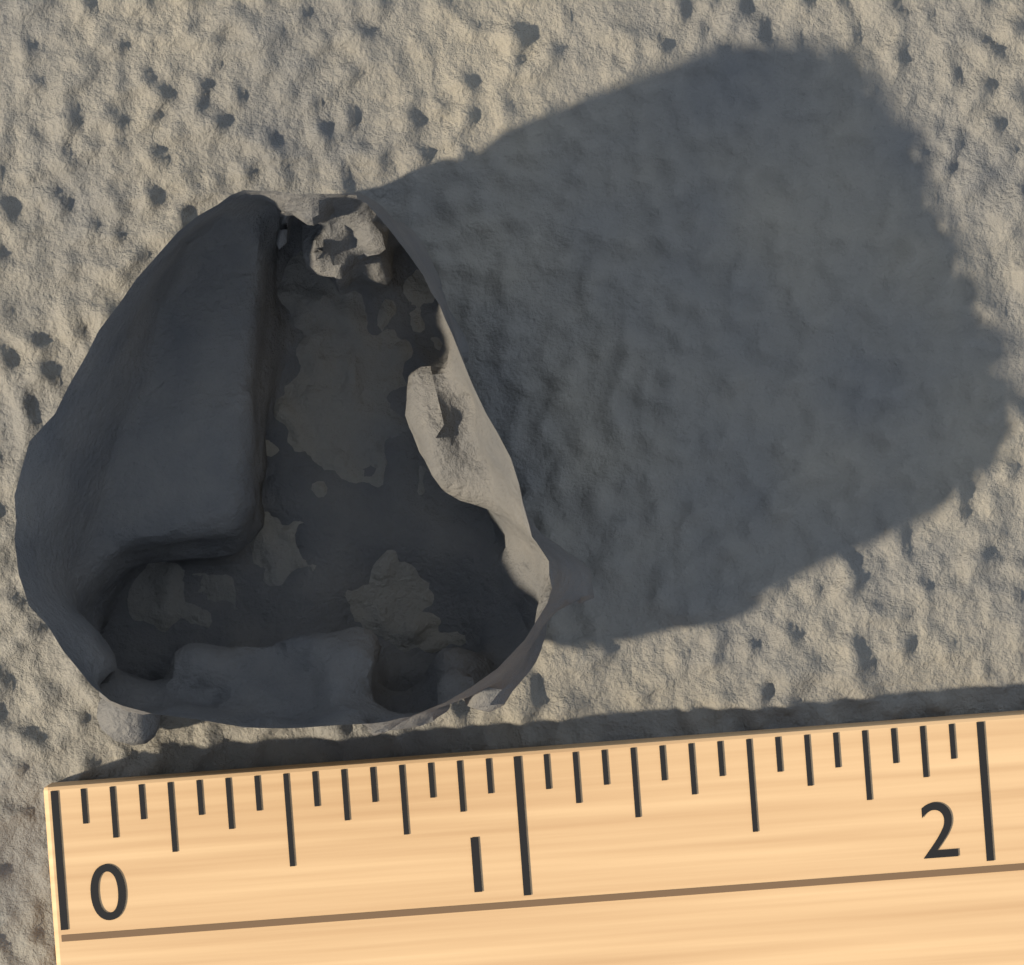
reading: 1.1875 (no unit)
